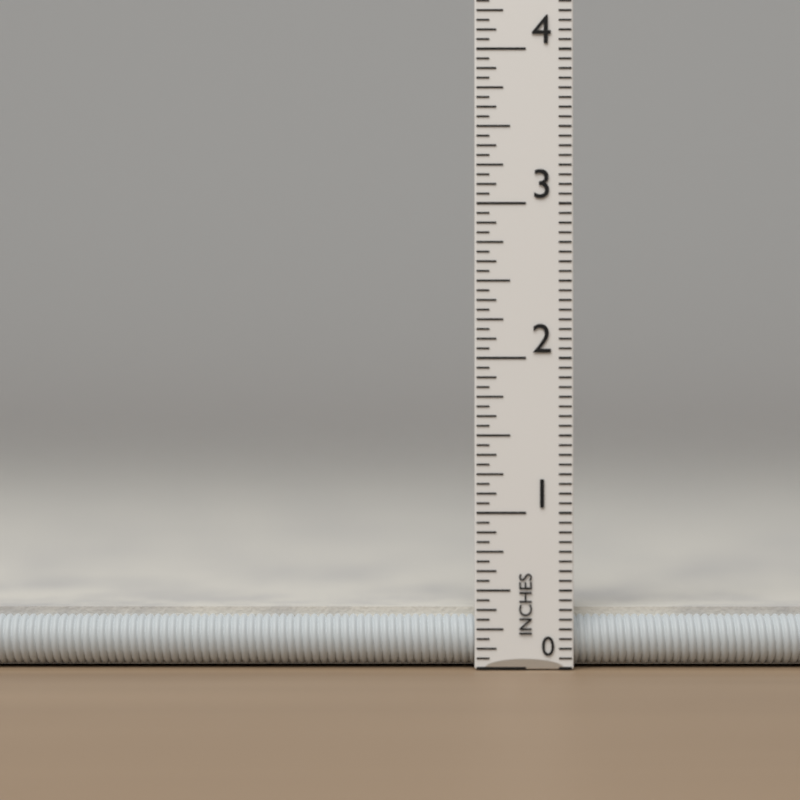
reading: 0.3750 in
